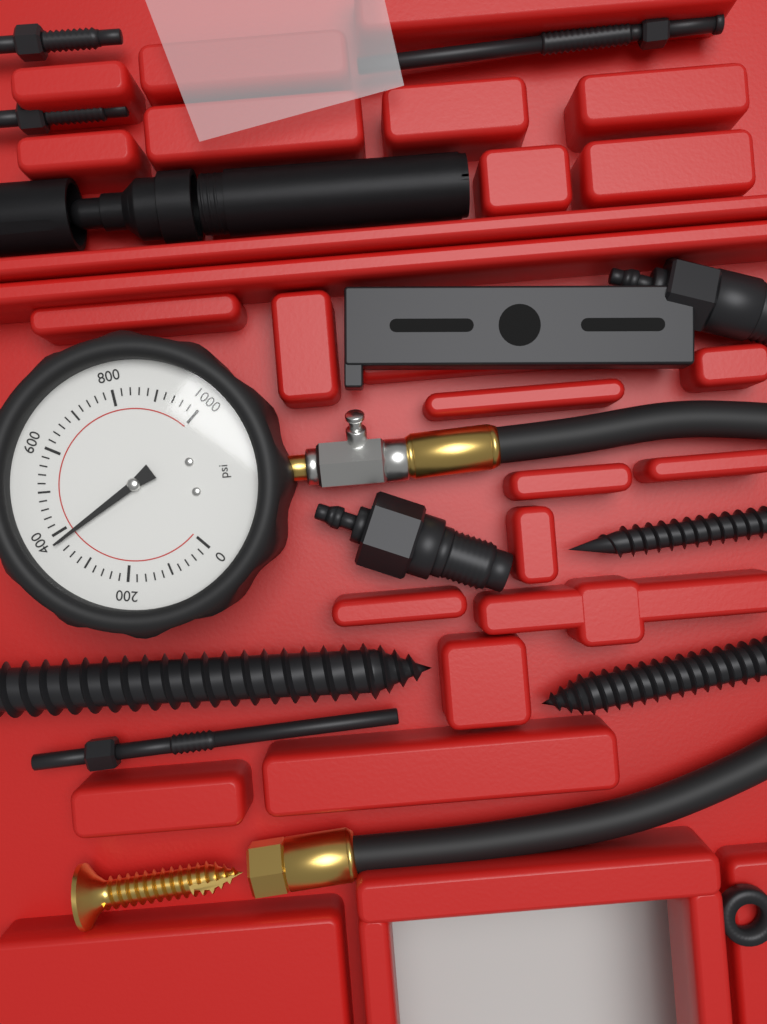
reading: 380 psi
